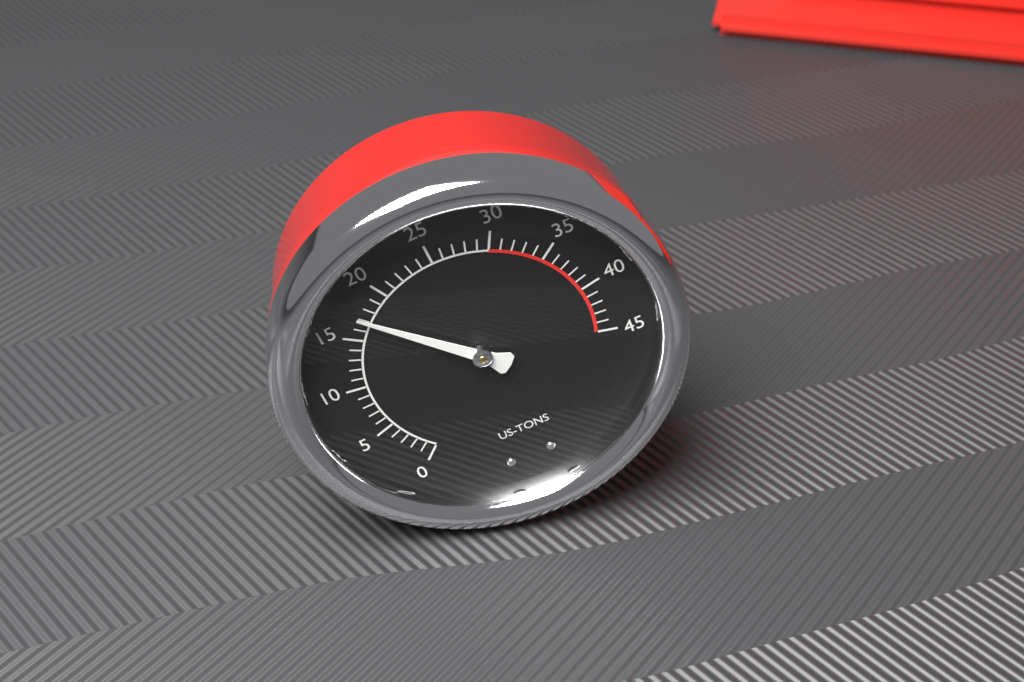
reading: 17 US tons
